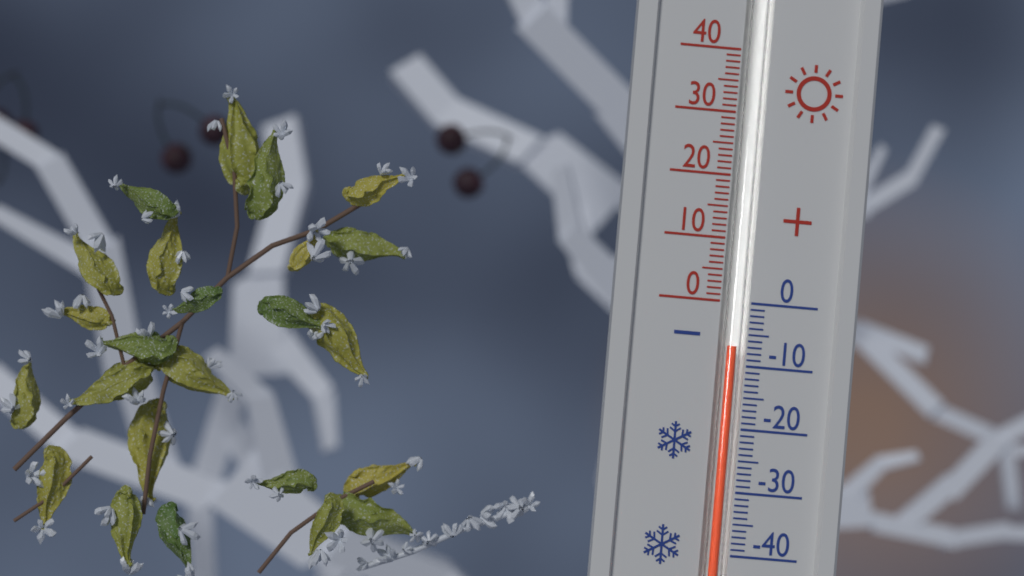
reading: -7 (no unit)
